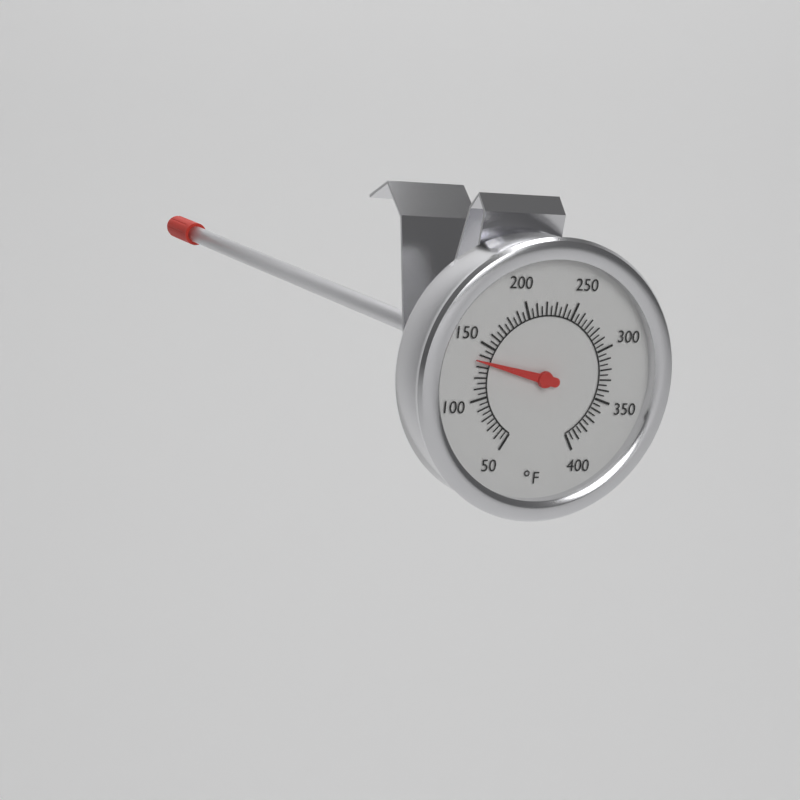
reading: 135 °F
